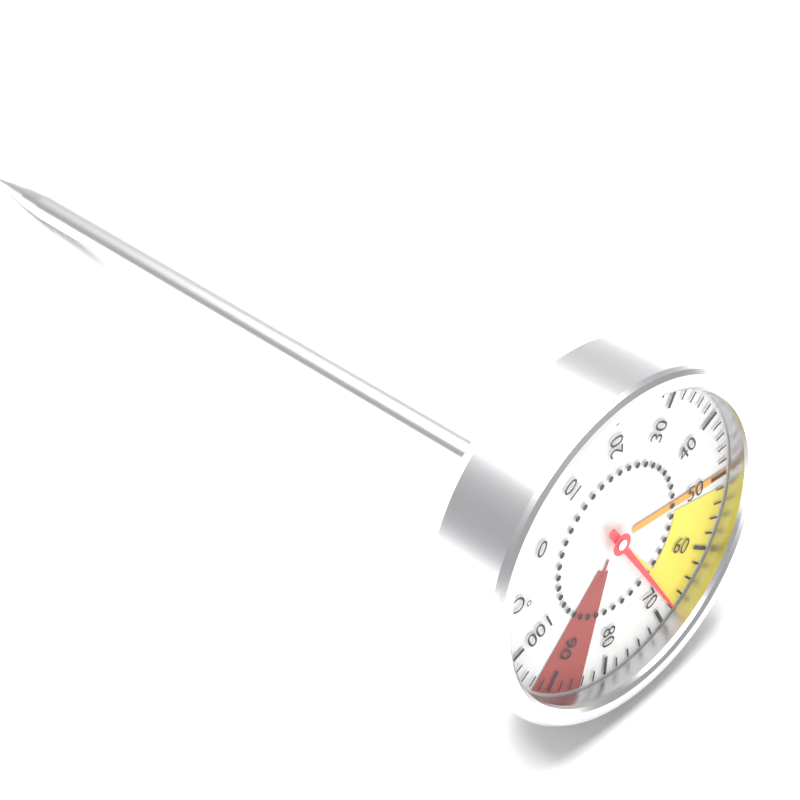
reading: 68 °C
